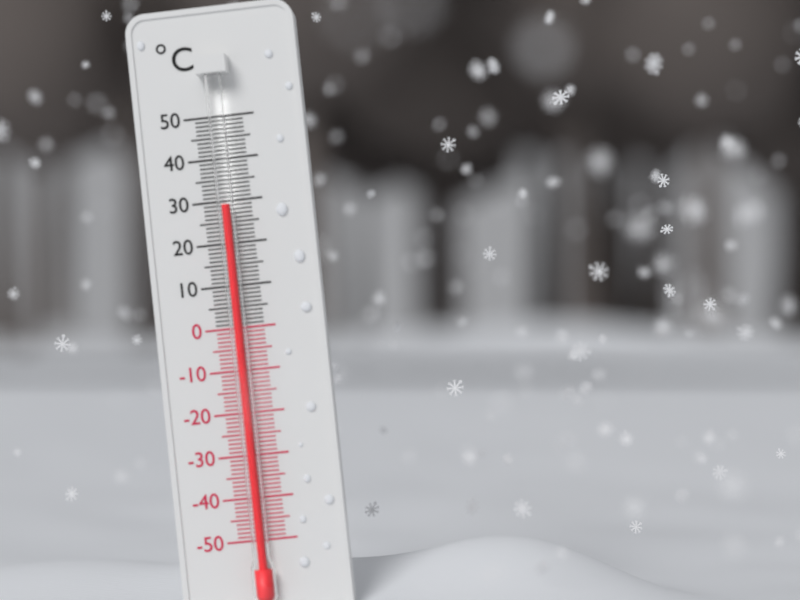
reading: 29 °C
